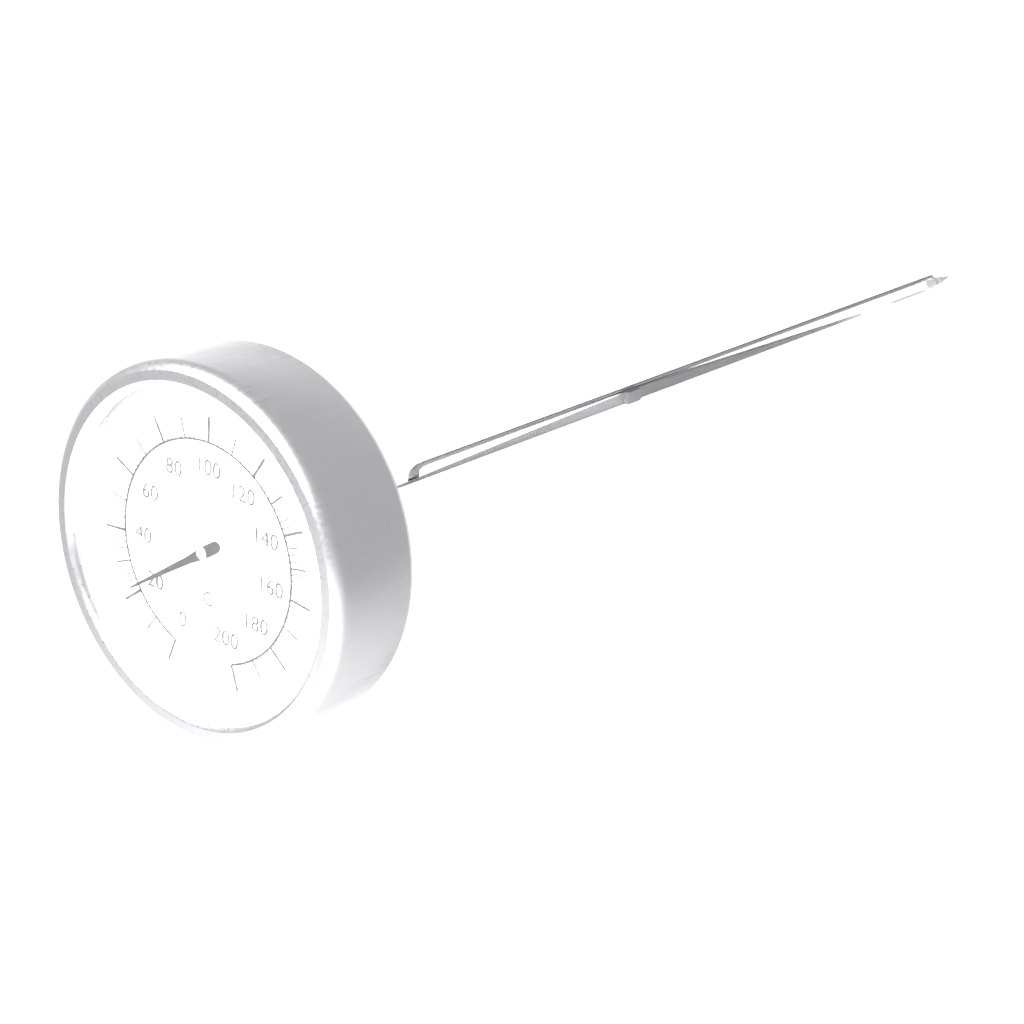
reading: 22 °C
